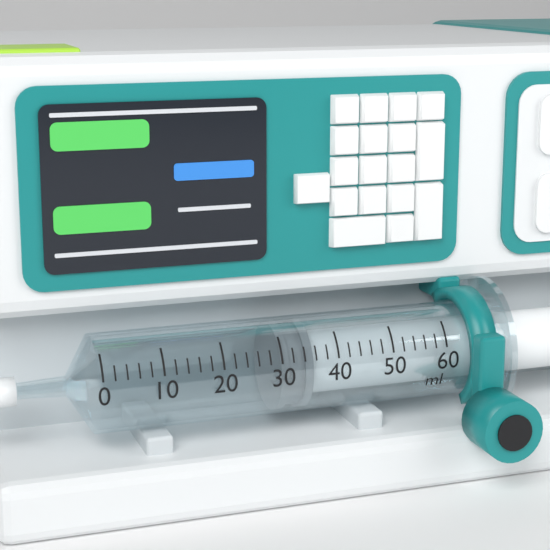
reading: 30 ml
